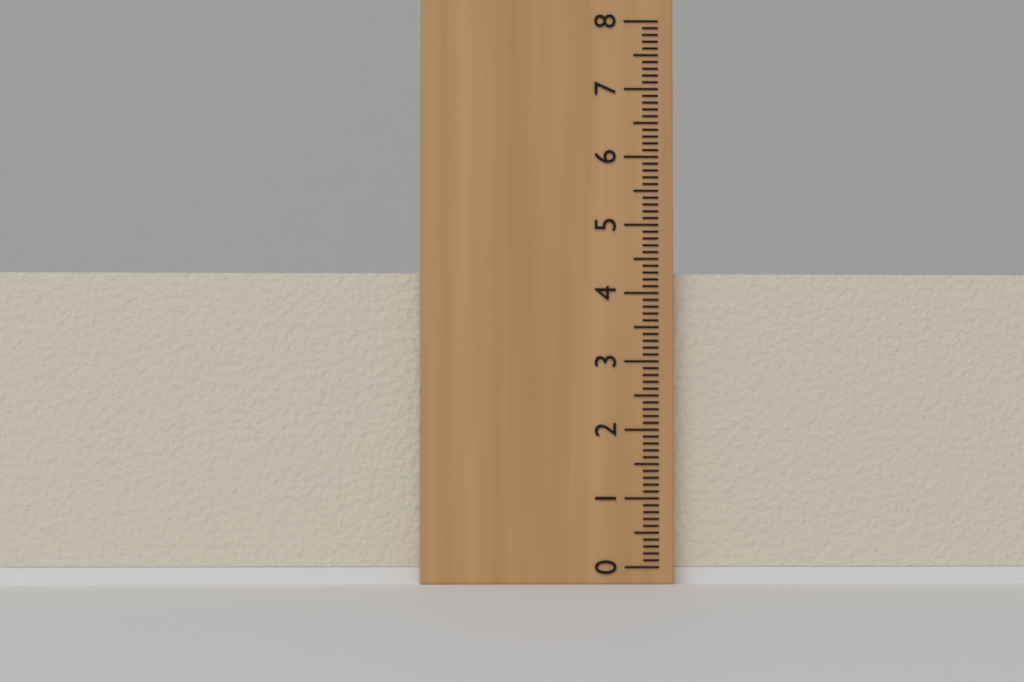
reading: 4.3 (no unit)
